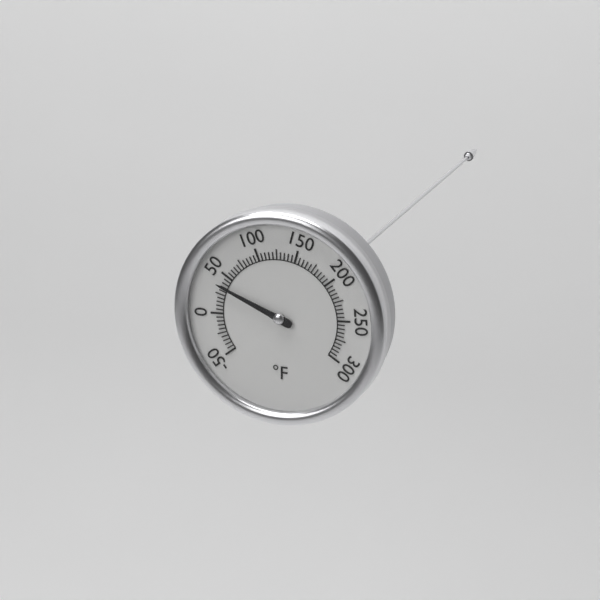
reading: 35 °F
